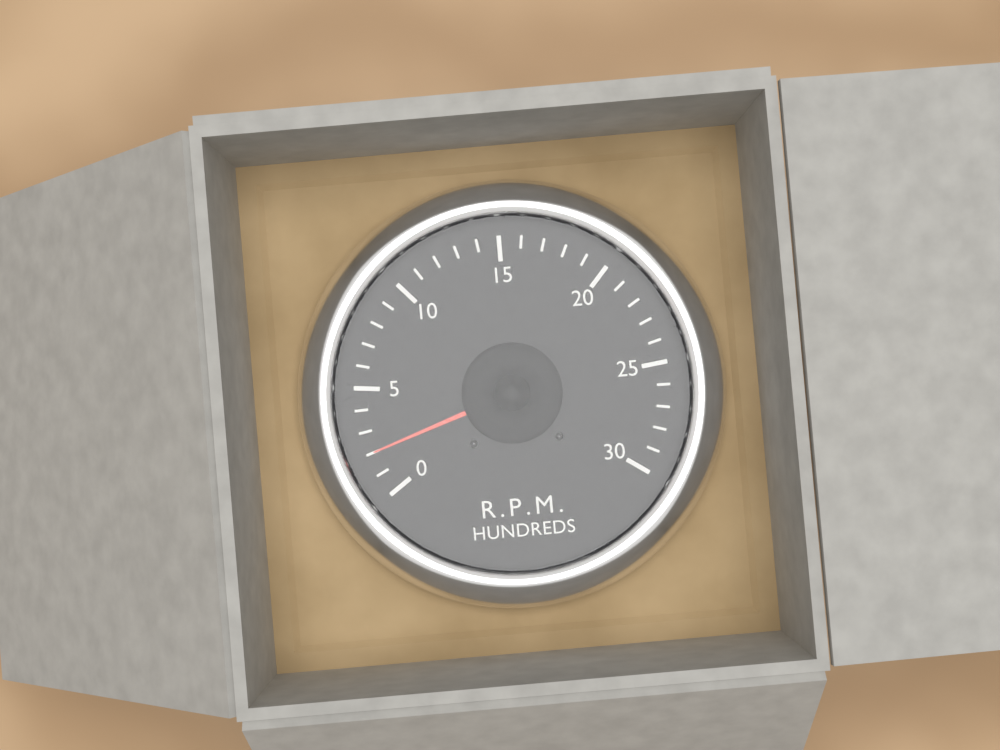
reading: 2 RPM x100
